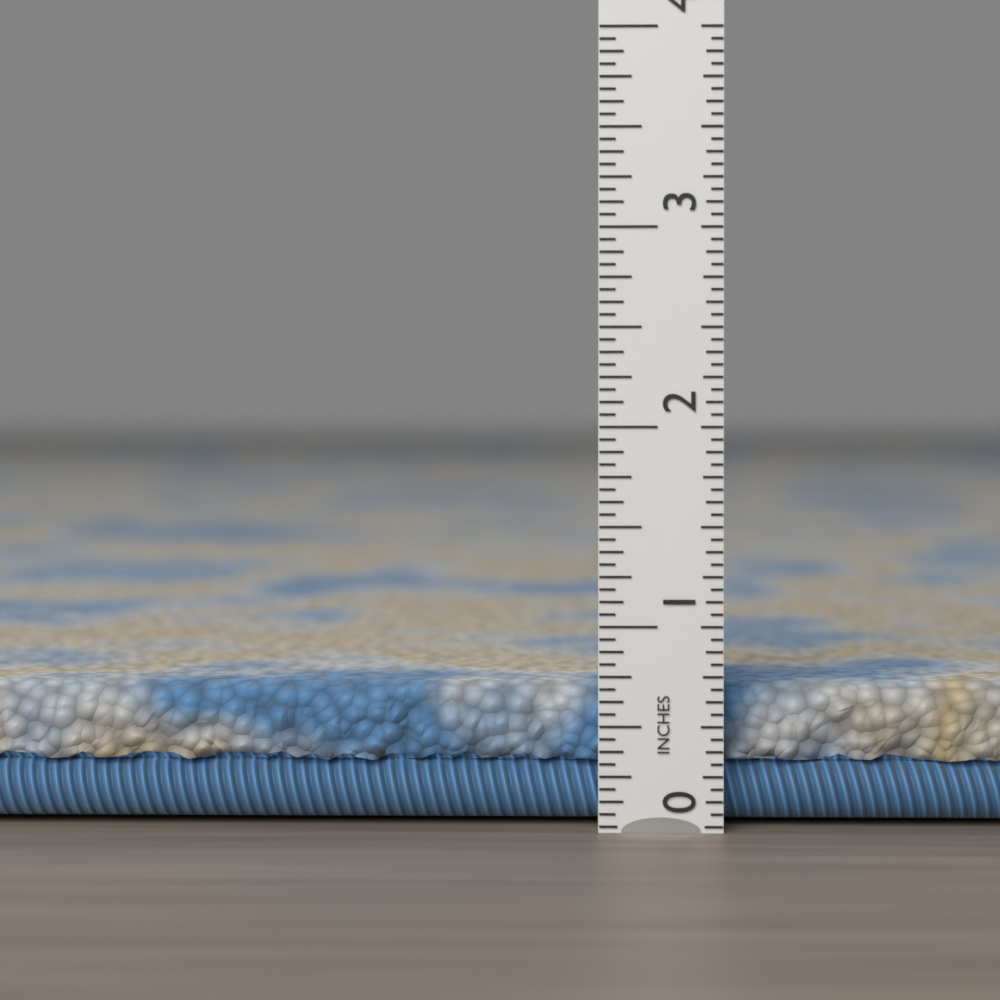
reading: 0.6875 in
